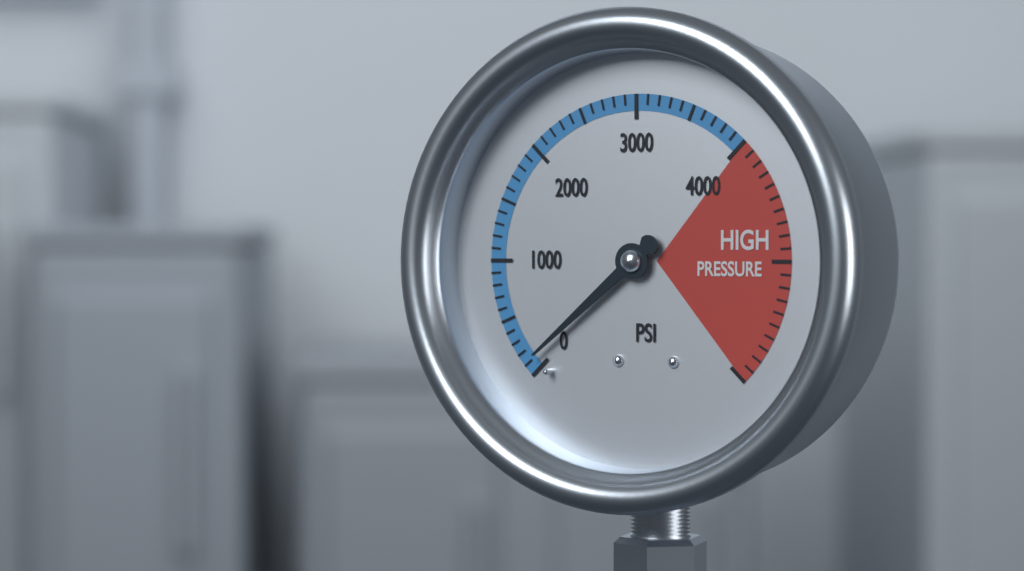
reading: 100 psi
